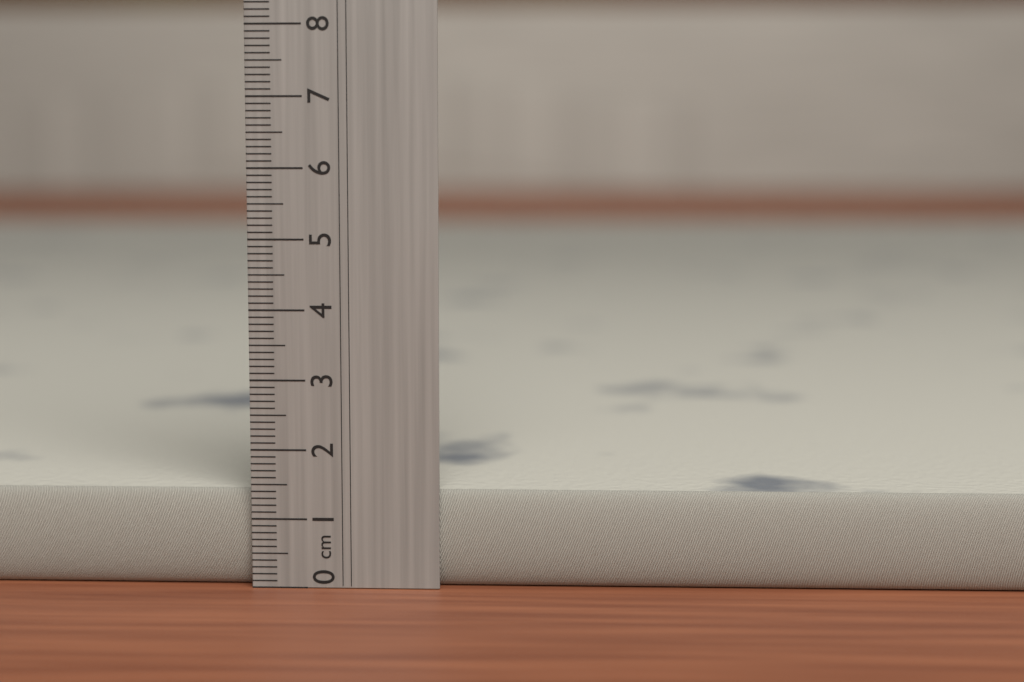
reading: 1.4 cm
